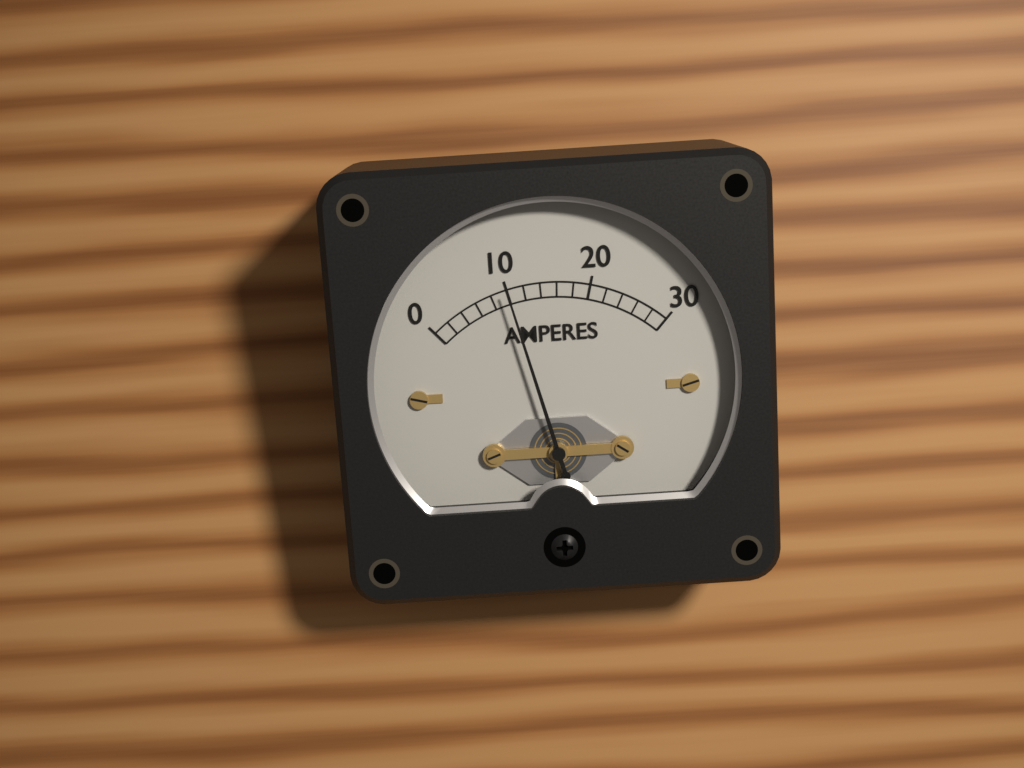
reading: 10 A
